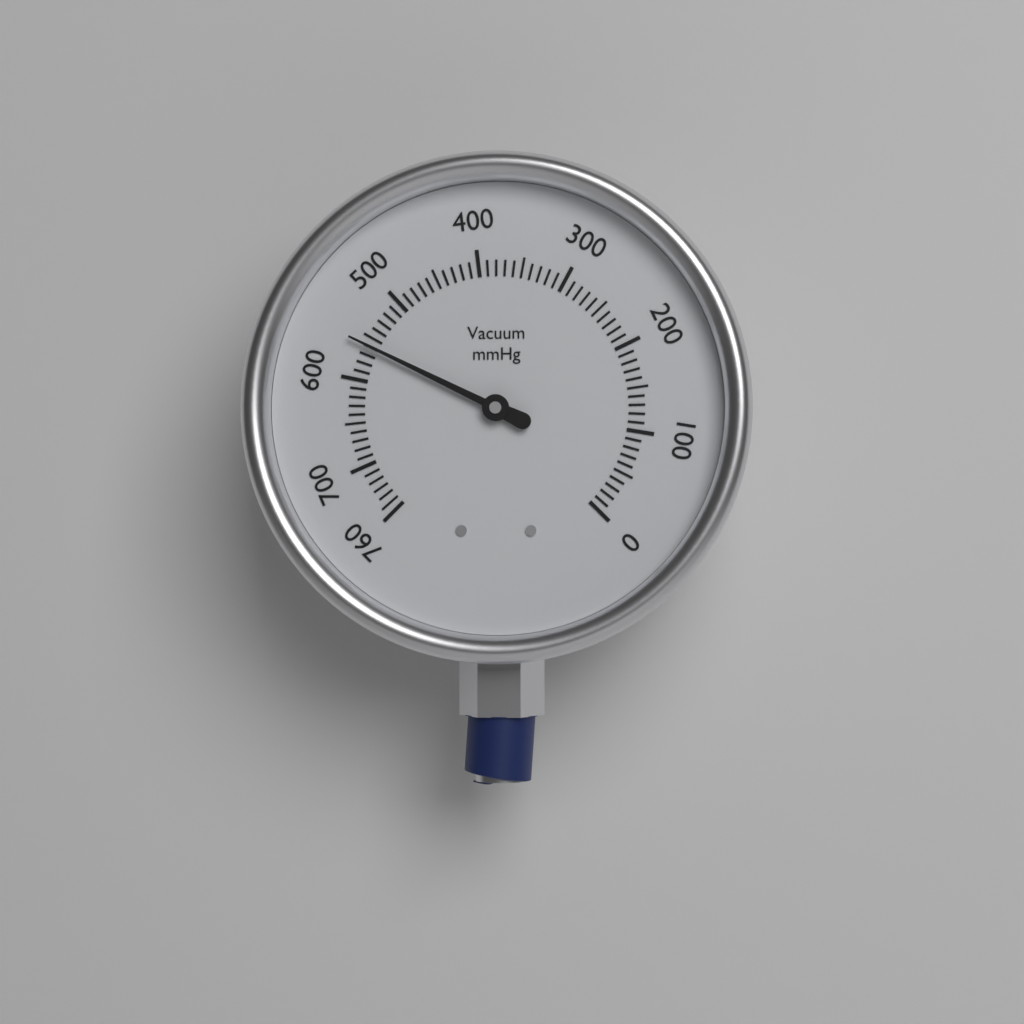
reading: 560 mmHg
